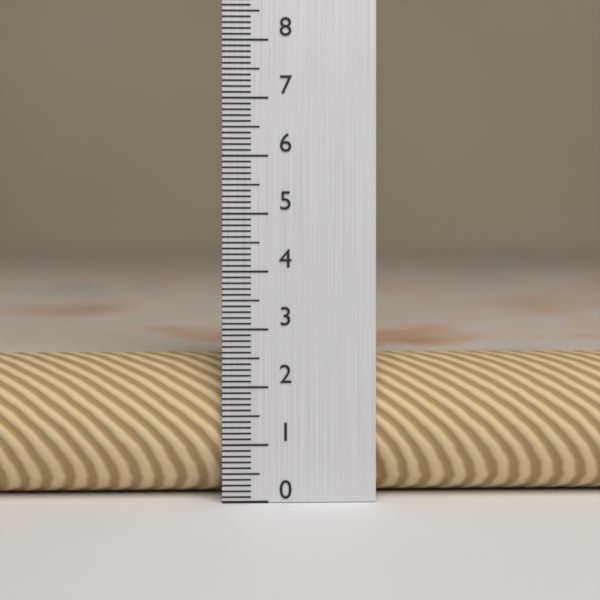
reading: 2.5 (no unit)
